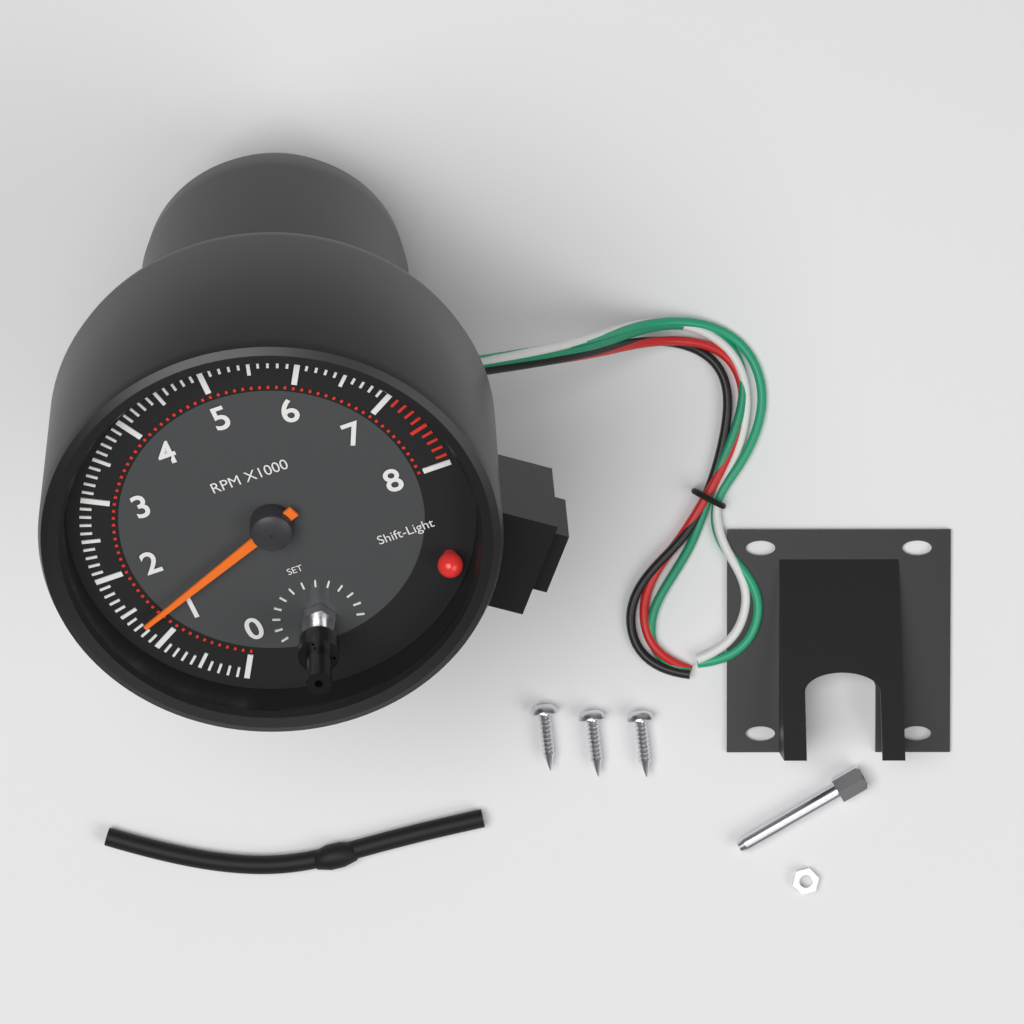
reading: 1300 RPM
